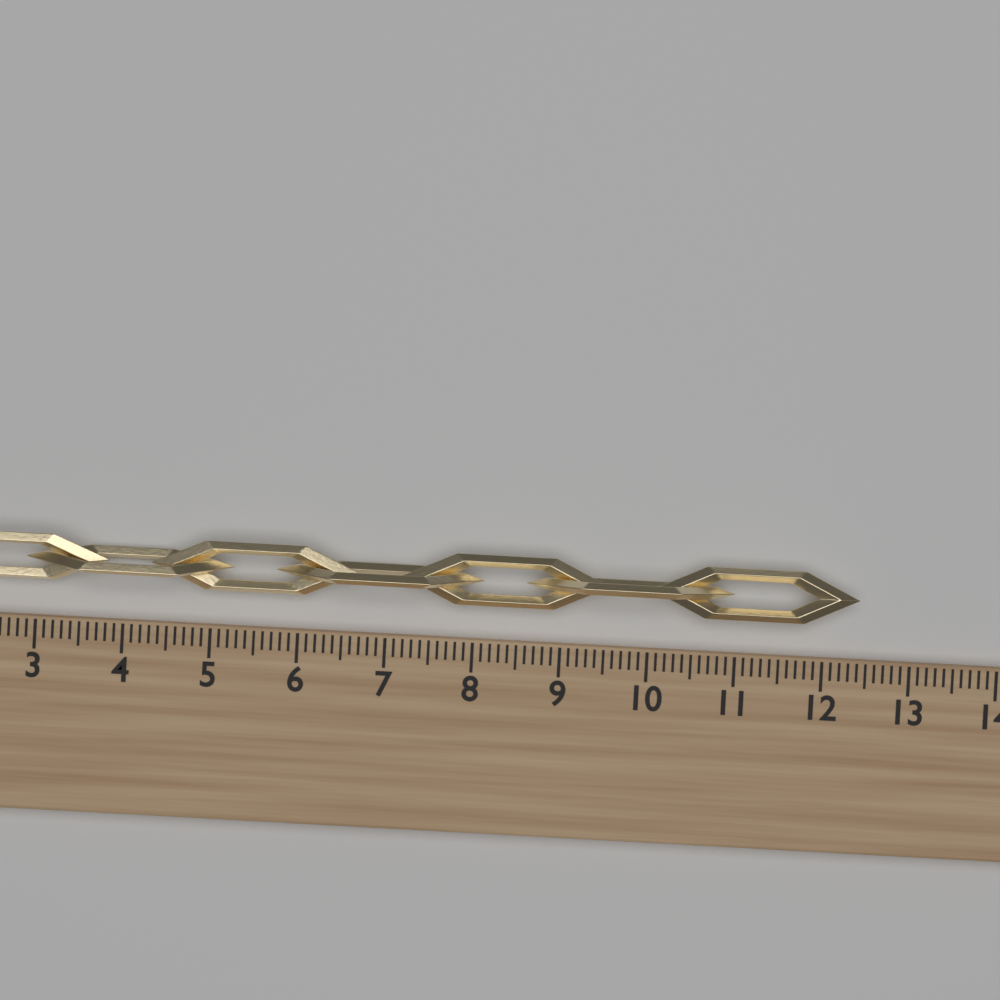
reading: 12.4 (no unit)
